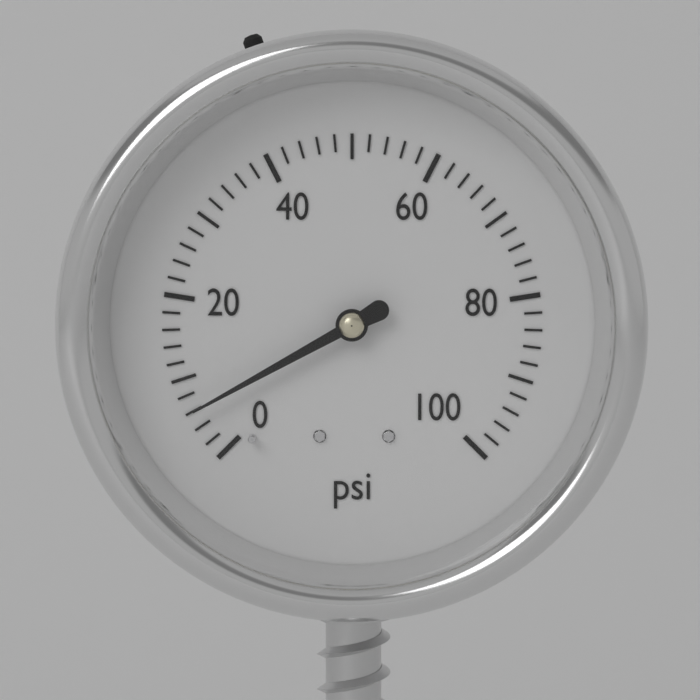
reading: 6 psi
